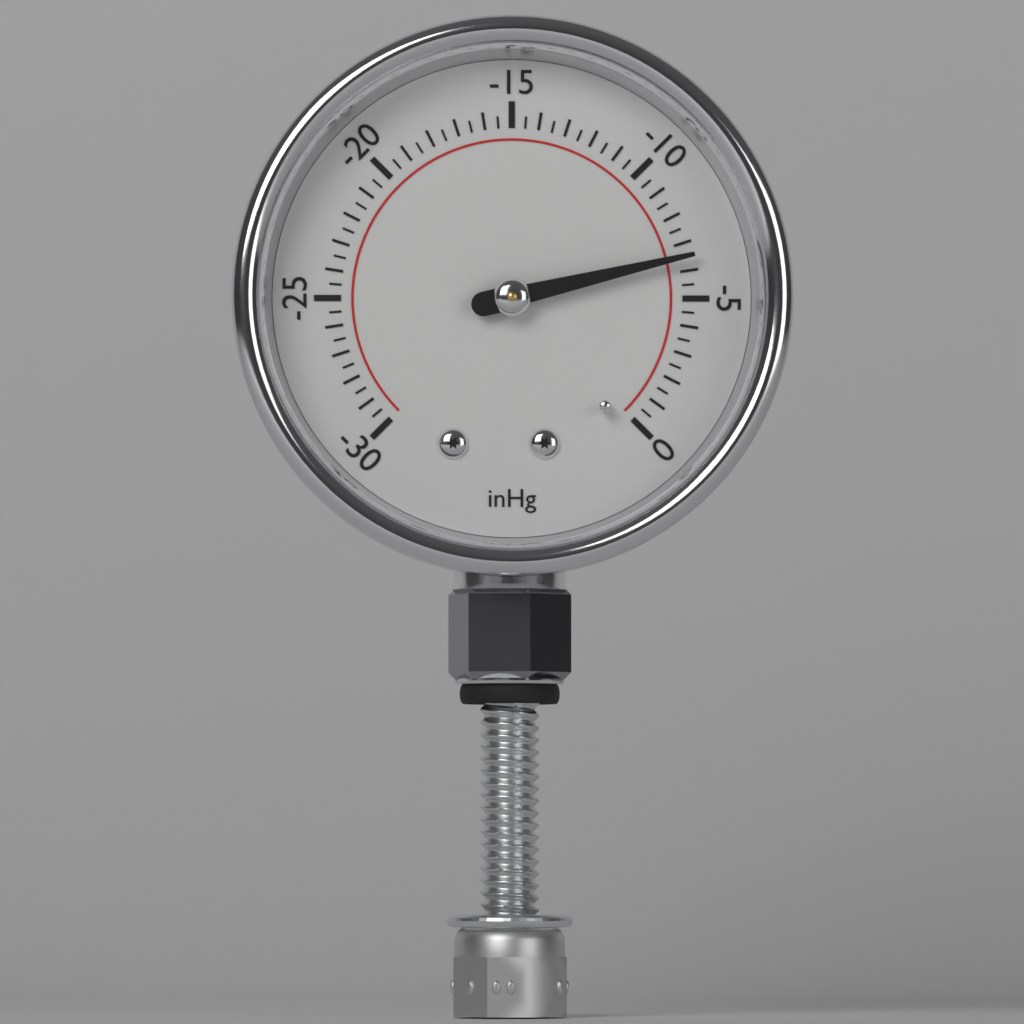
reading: -6.5 inHg
